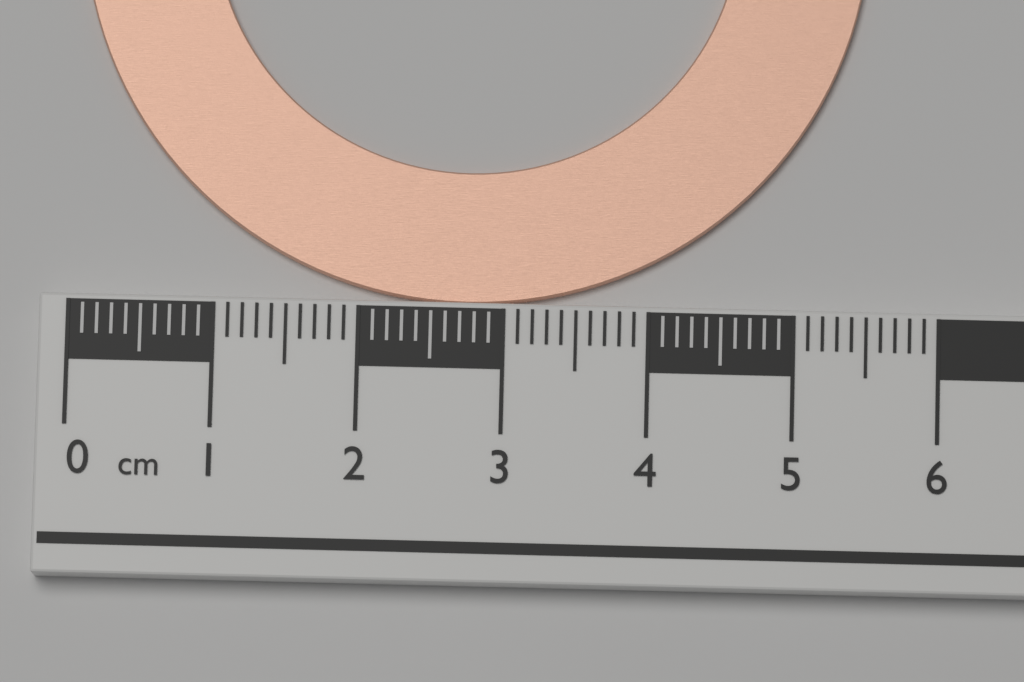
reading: 5.5 cm
